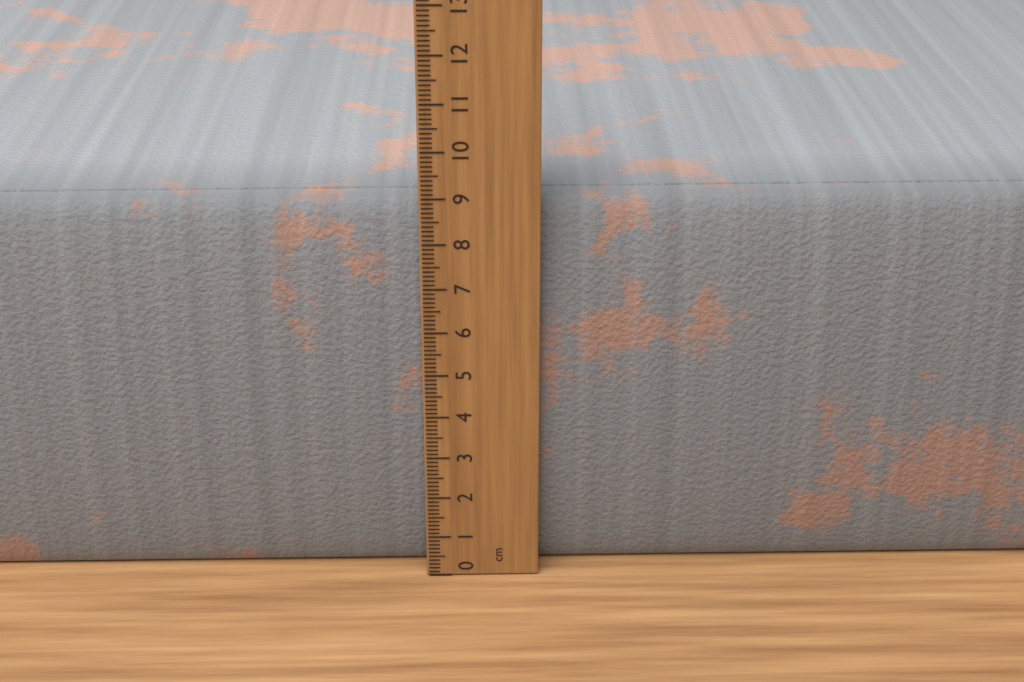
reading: 8.8 cm
